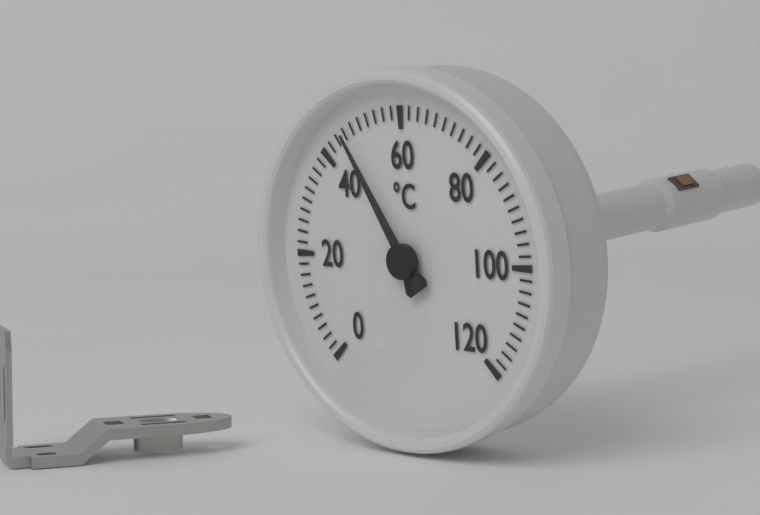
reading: 46 °C
